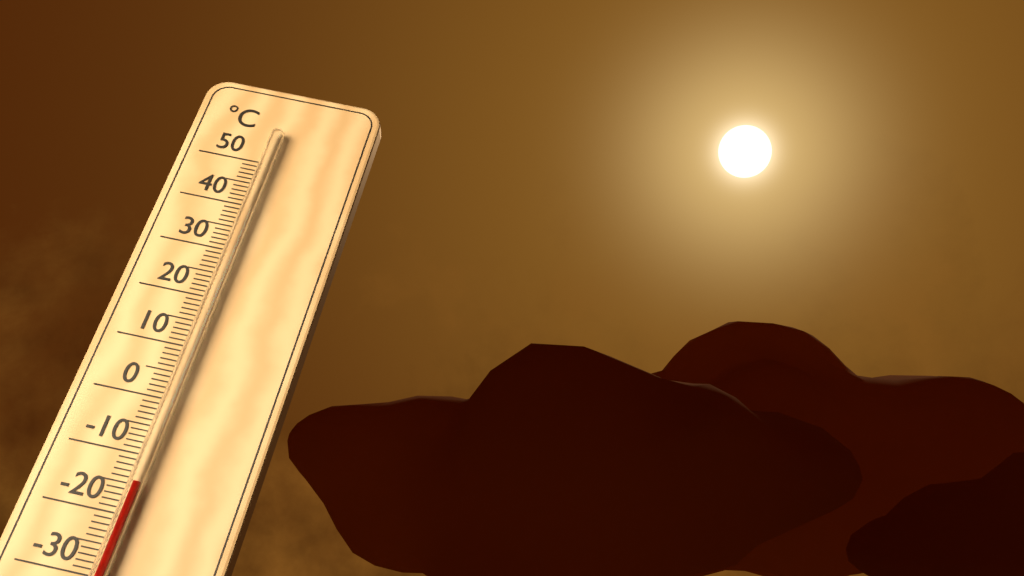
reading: -15 °C
